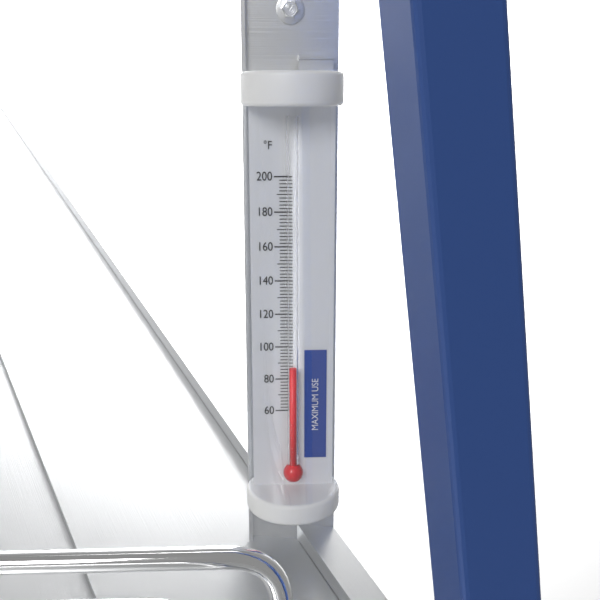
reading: 88 °F
